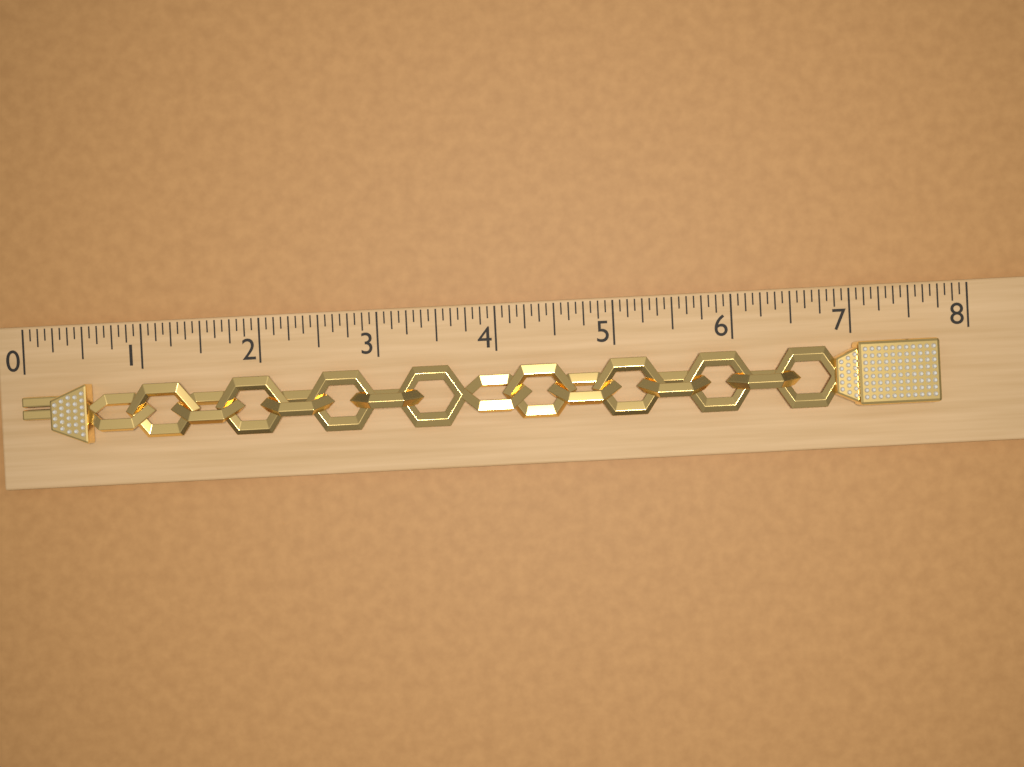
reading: 7.6875 (no unit)
